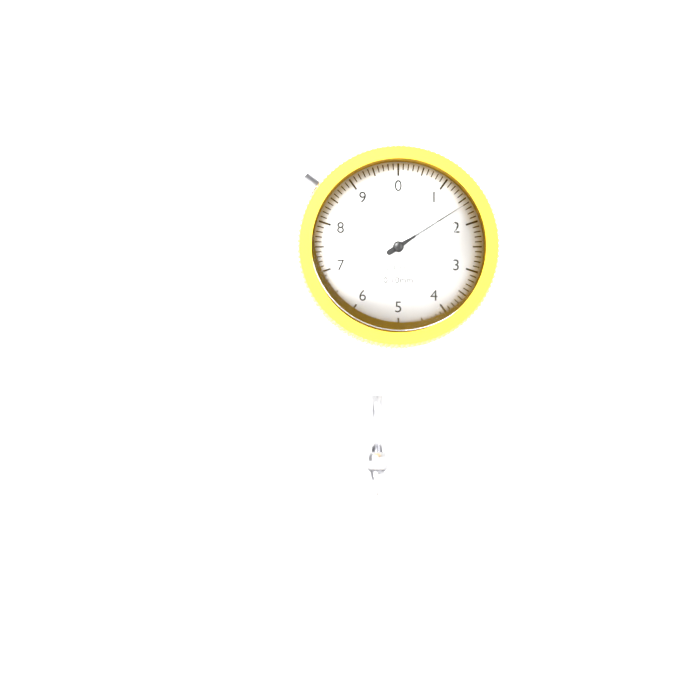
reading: 1.6 mm
